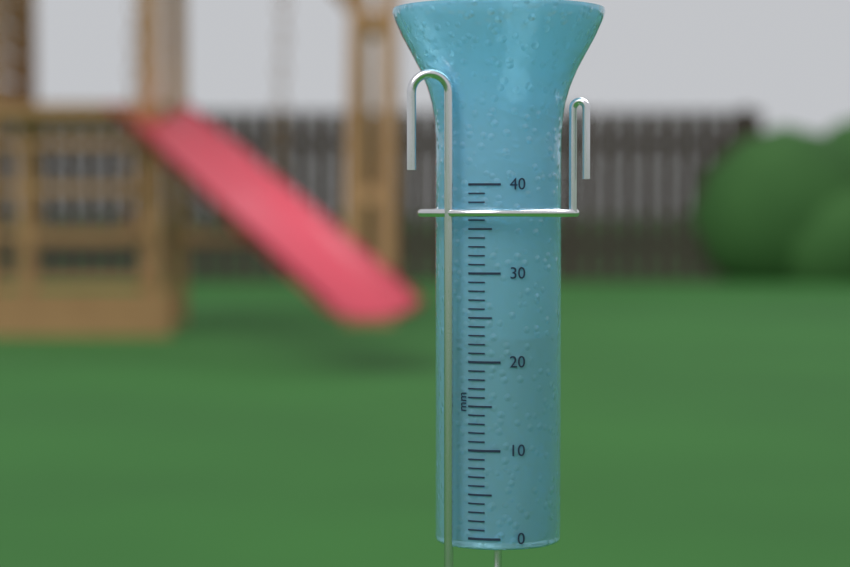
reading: 22.5 mm
